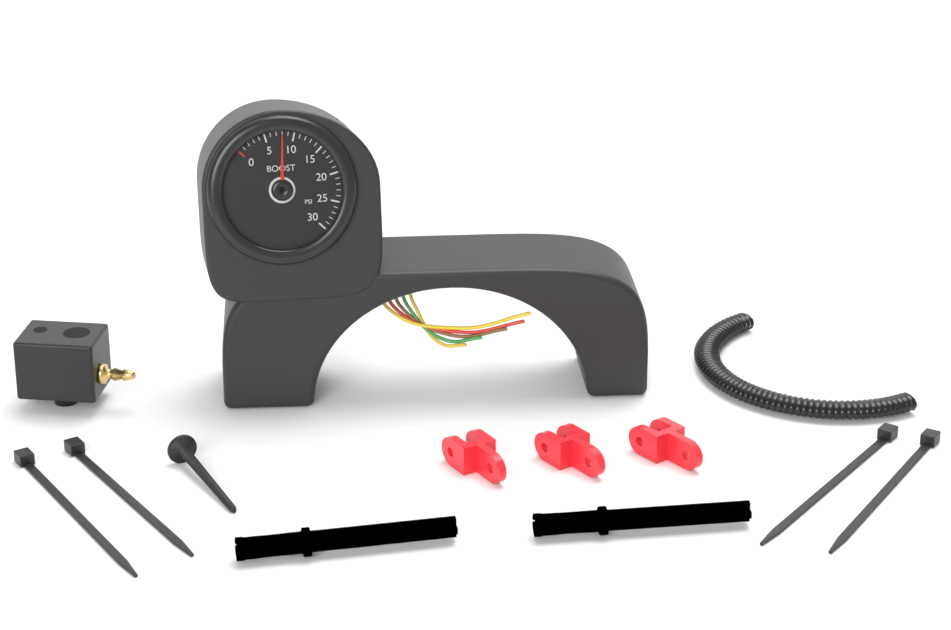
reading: 8 psi
